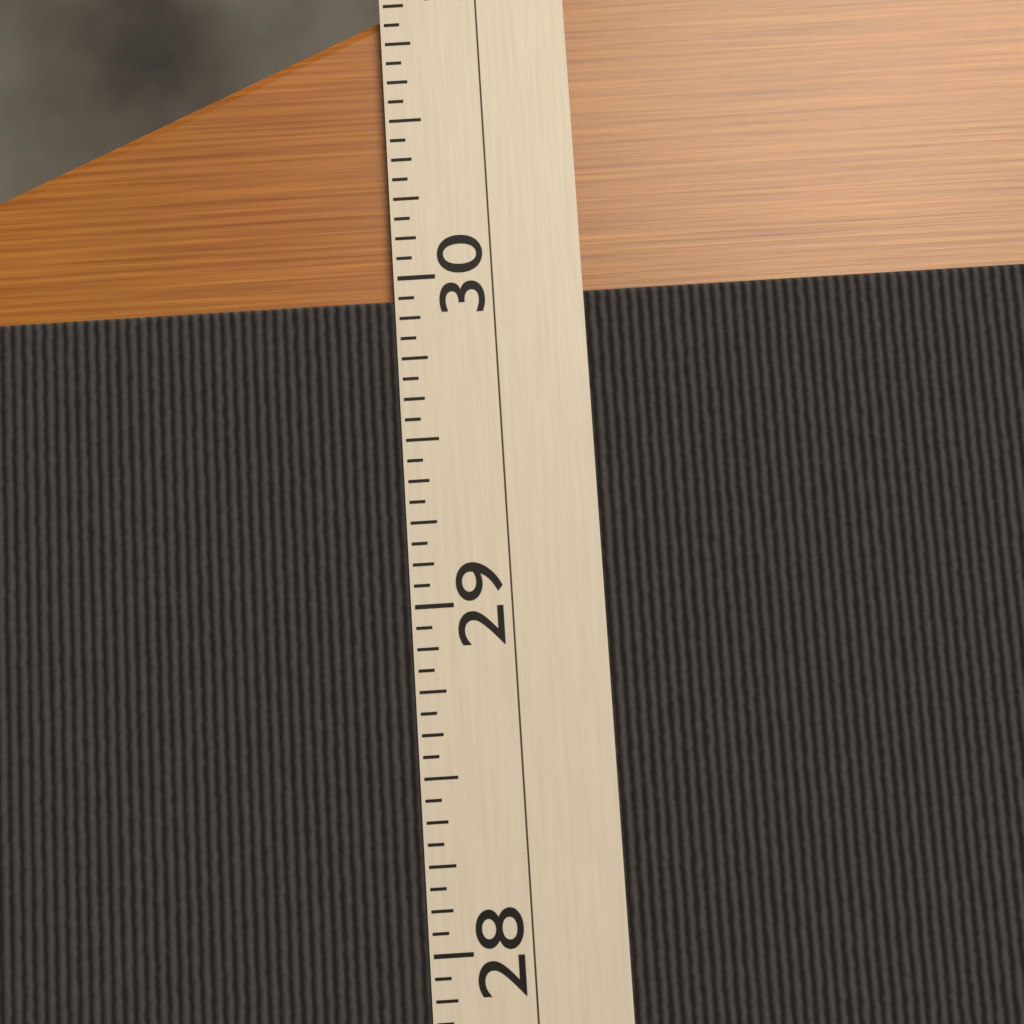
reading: 29.9375 (no unit)
